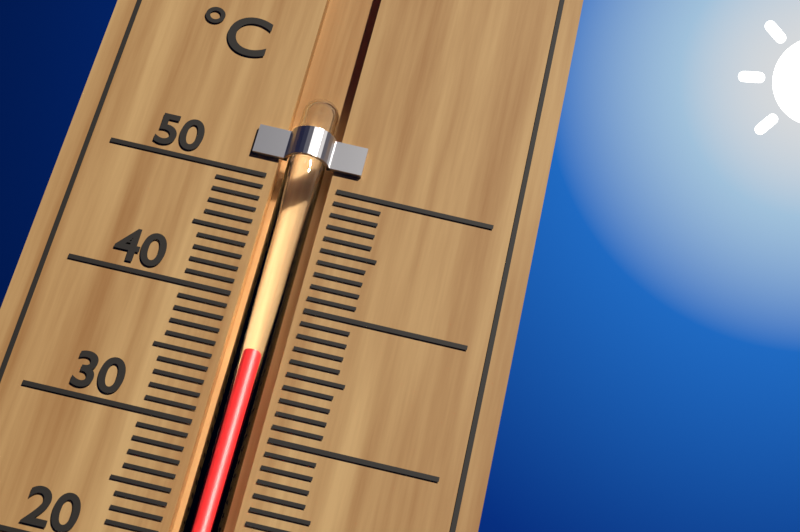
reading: 36 °C
